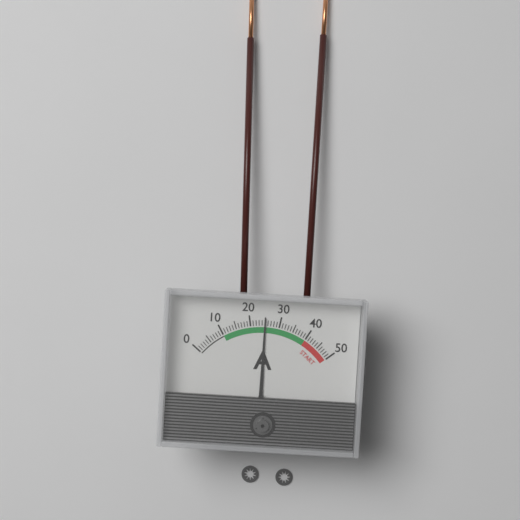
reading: 25 A
